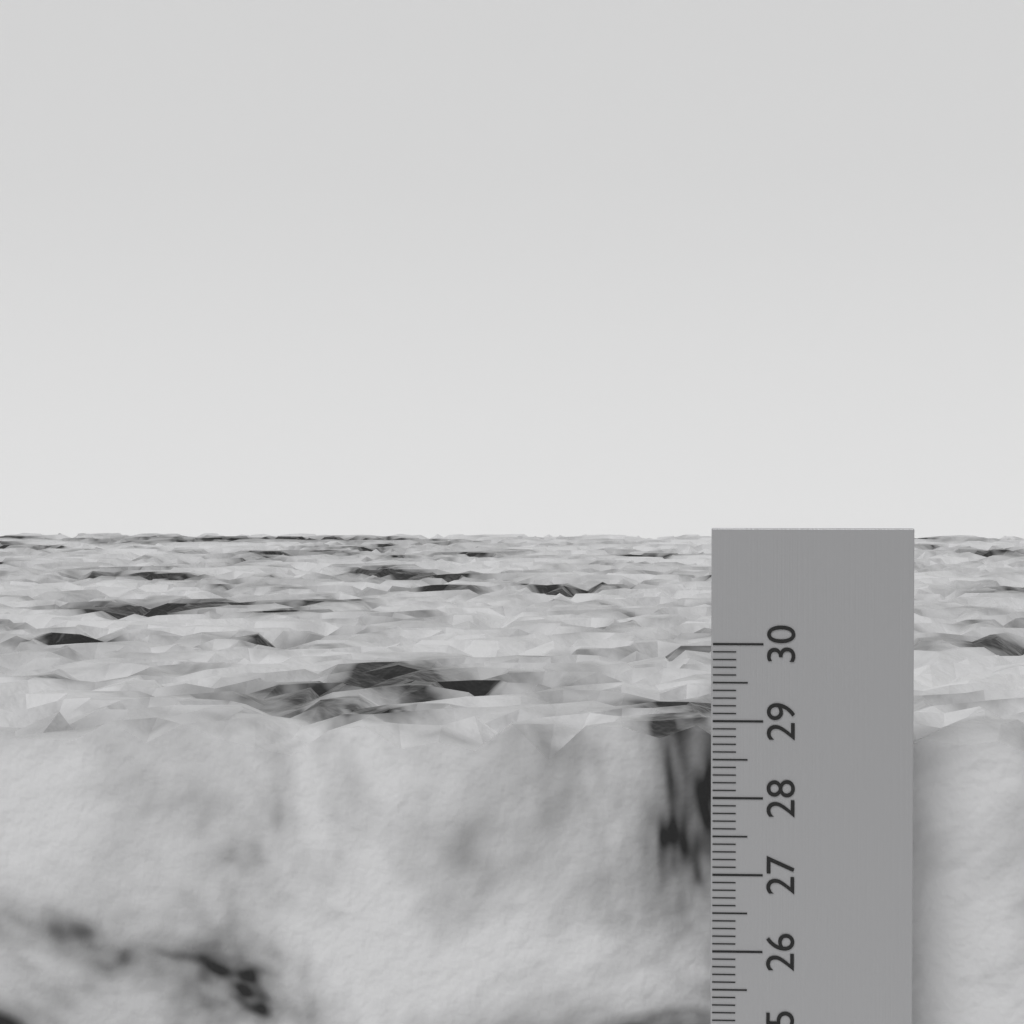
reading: 28.8 cm
